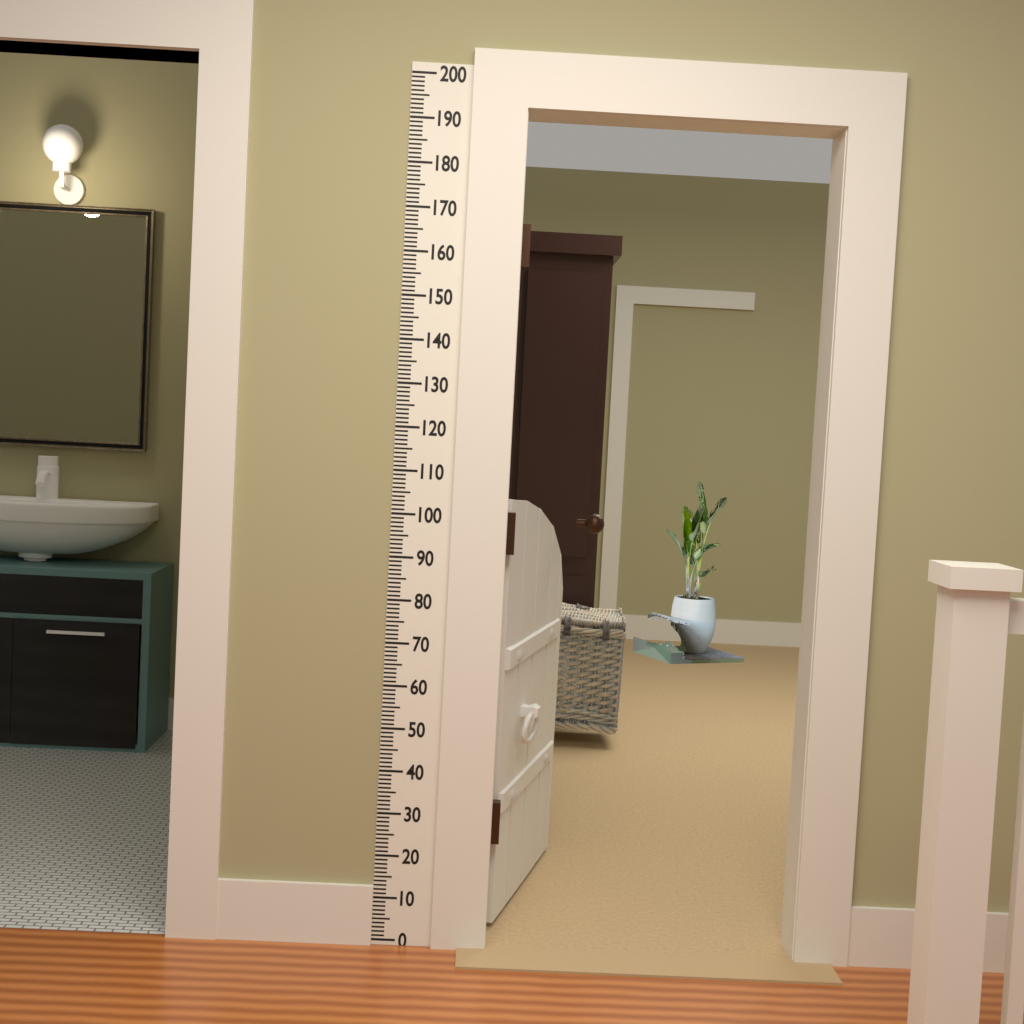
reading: 104 (no unit)
